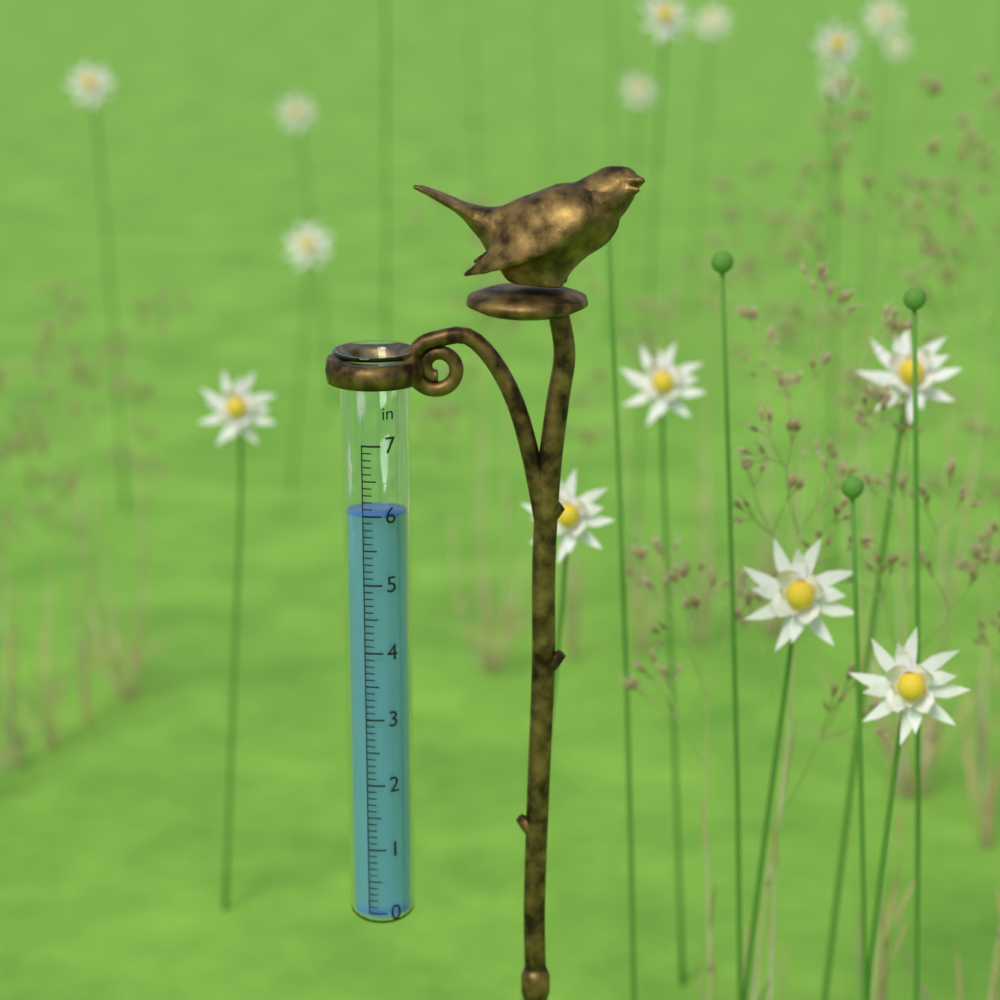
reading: 6.0 in
